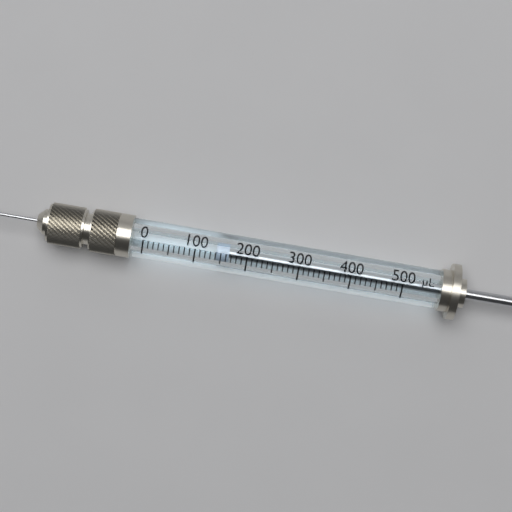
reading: 140 µL
